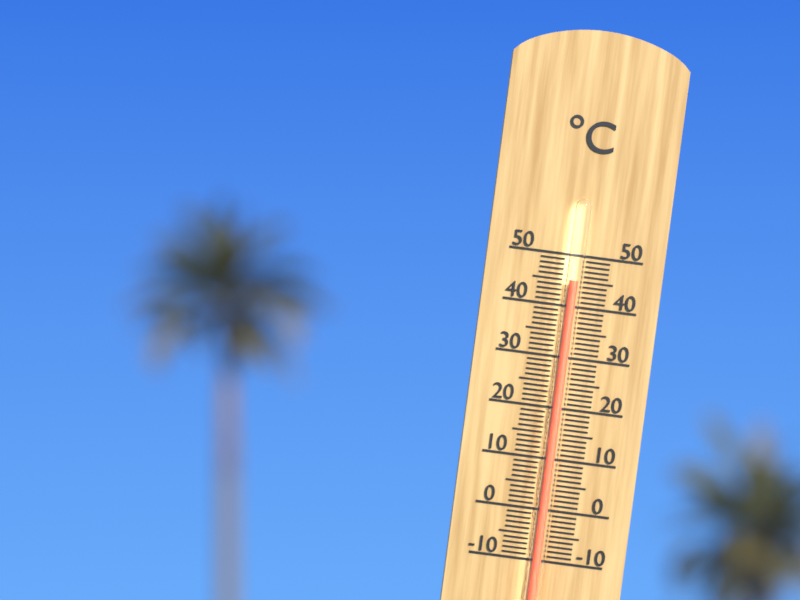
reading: 45 °C
